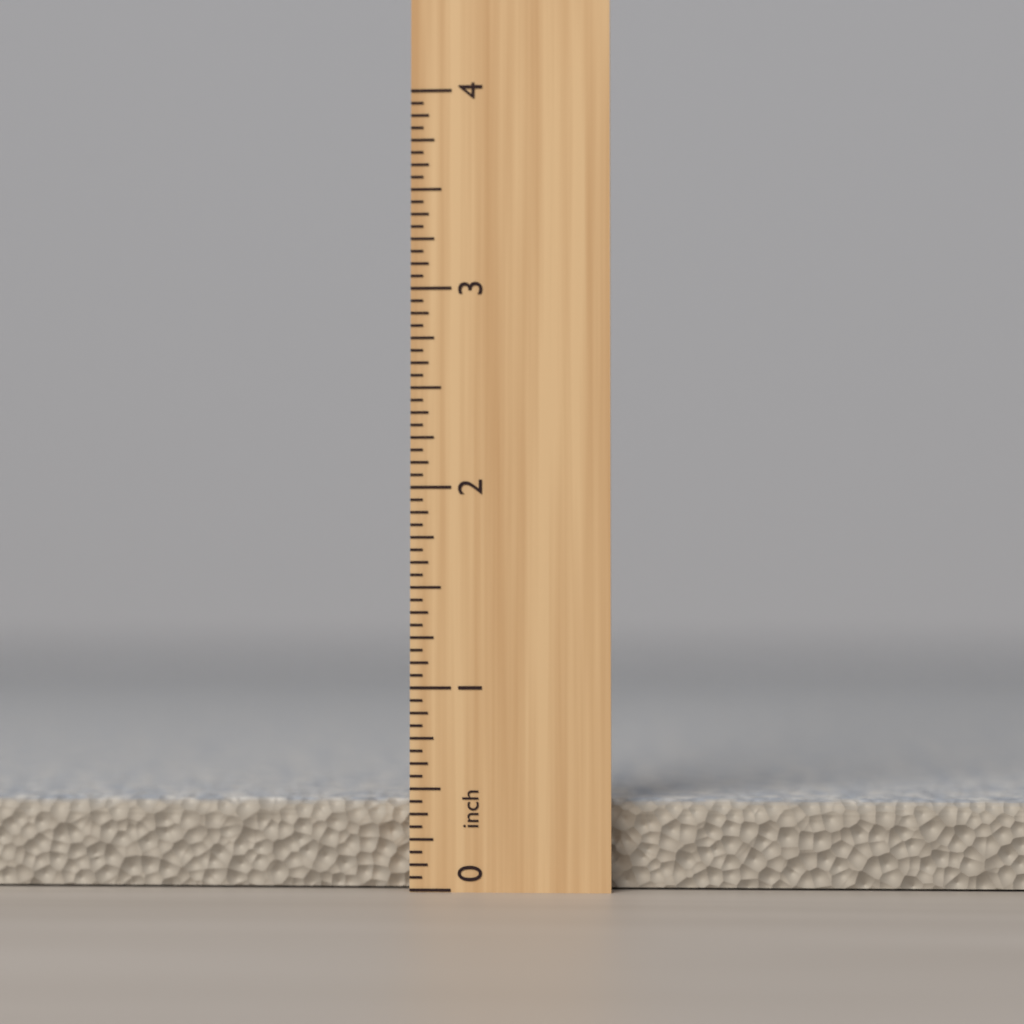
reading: 0.4375 inch
